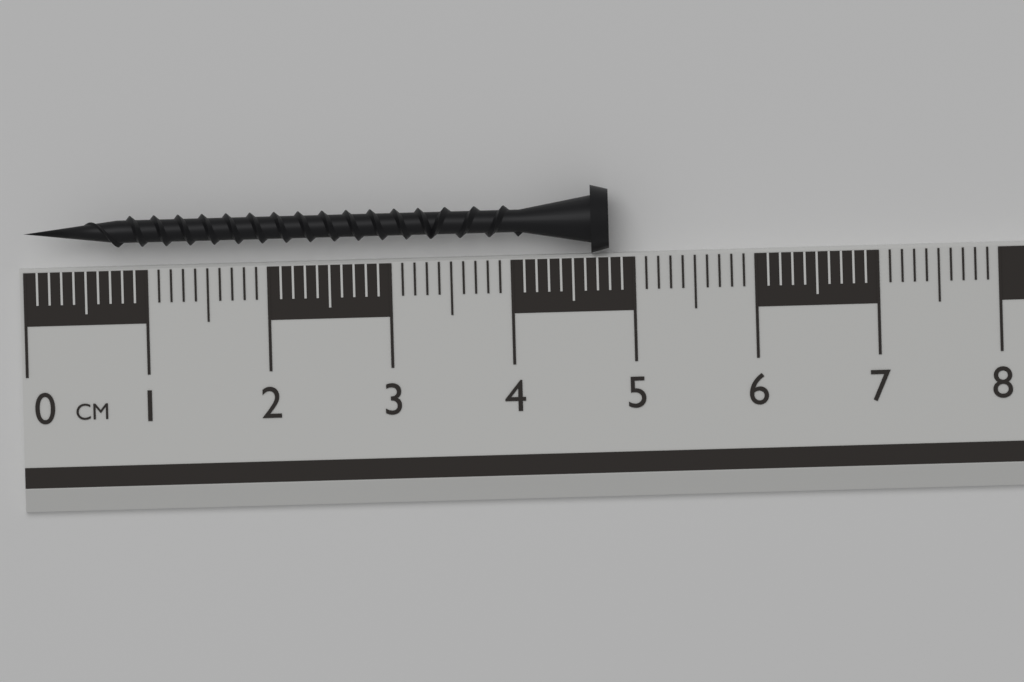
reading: 4.8 cm
